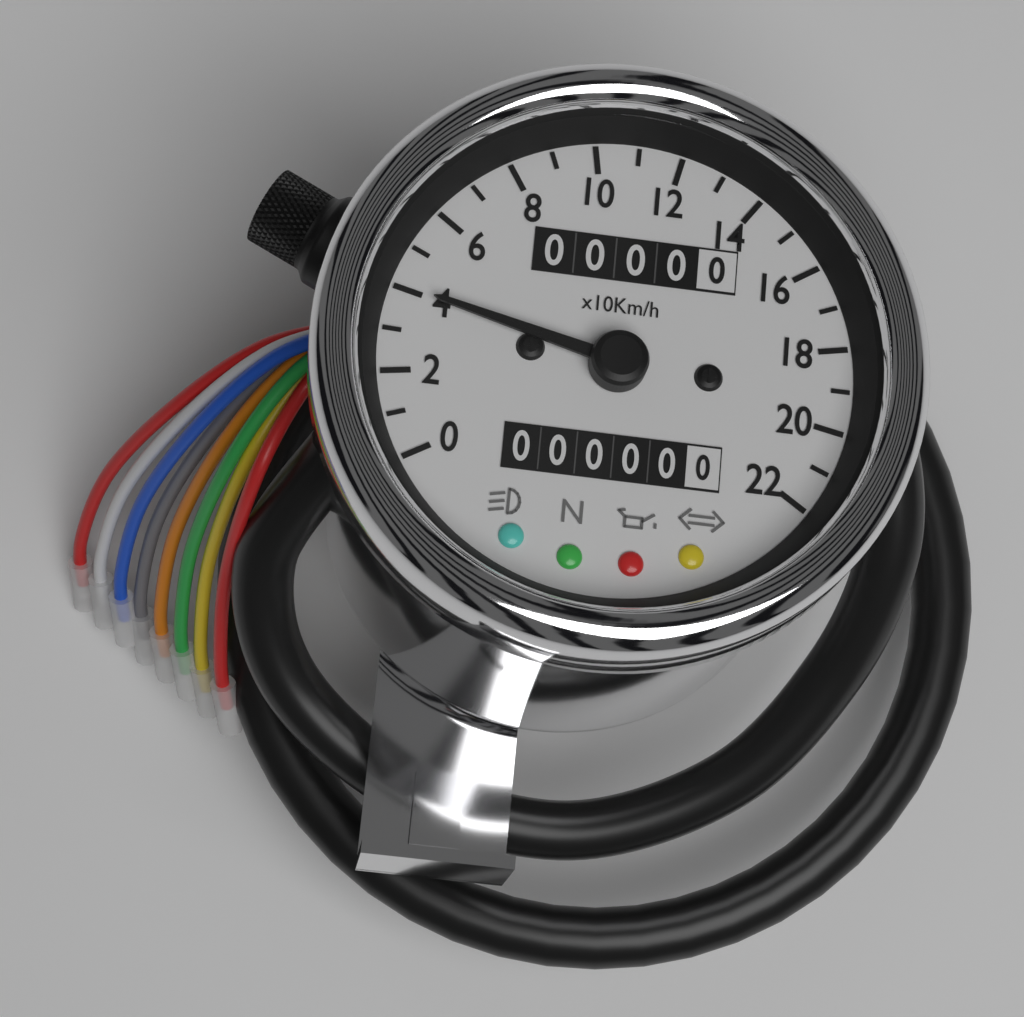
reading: 40 km/h
